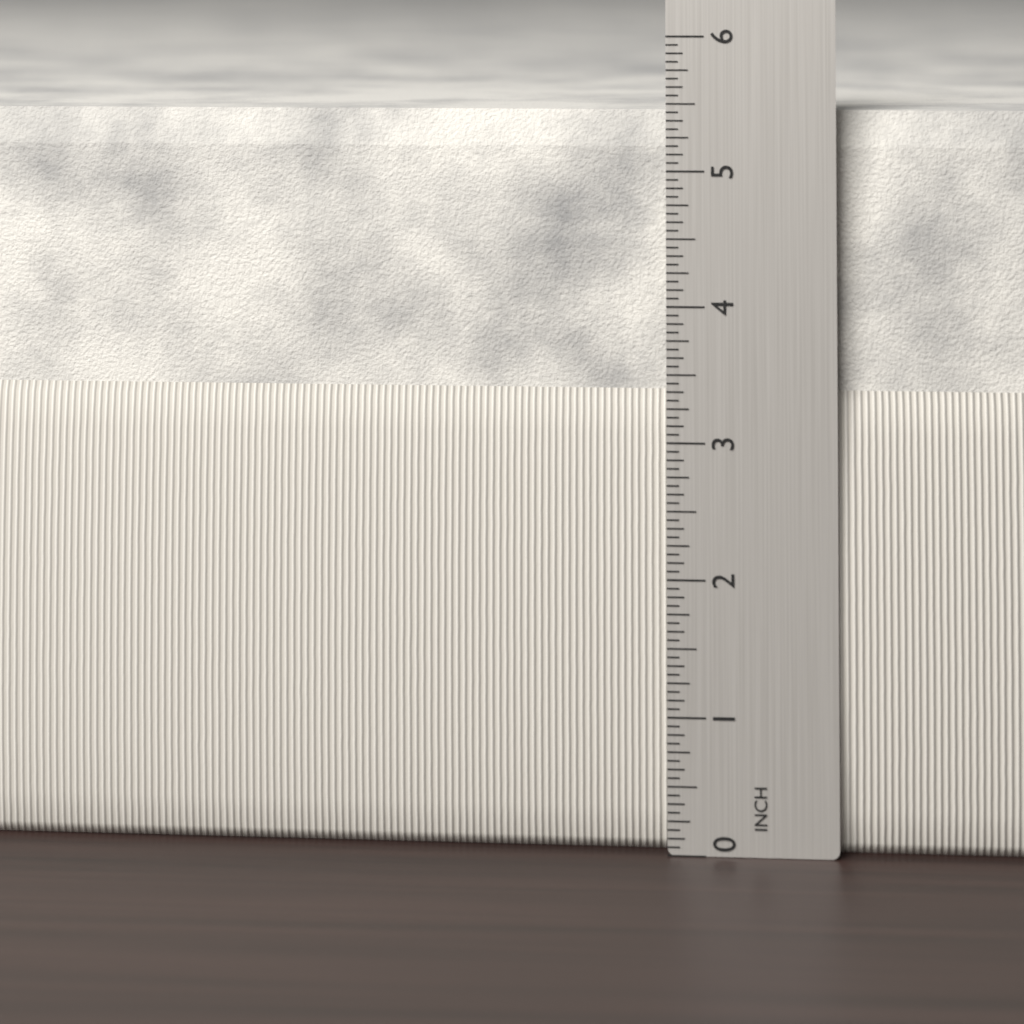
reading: 5.4375 in
